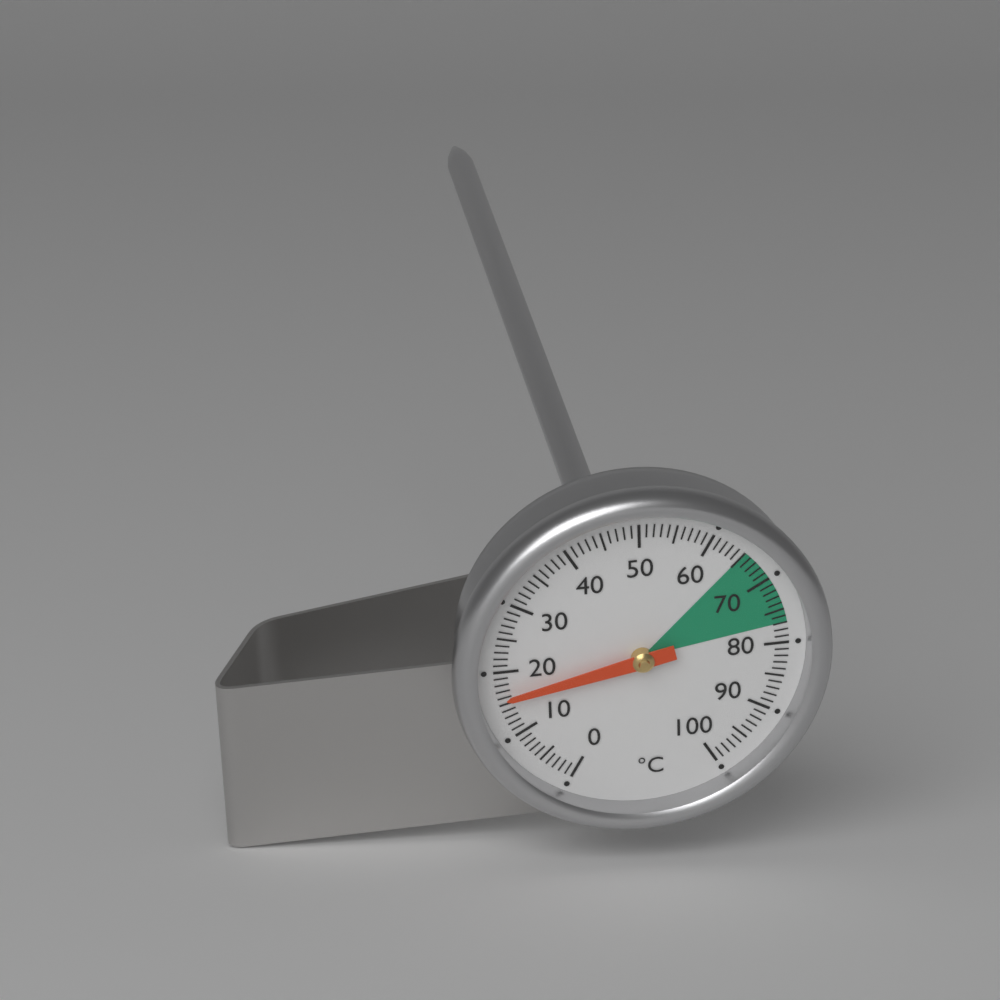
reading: 16 °C
